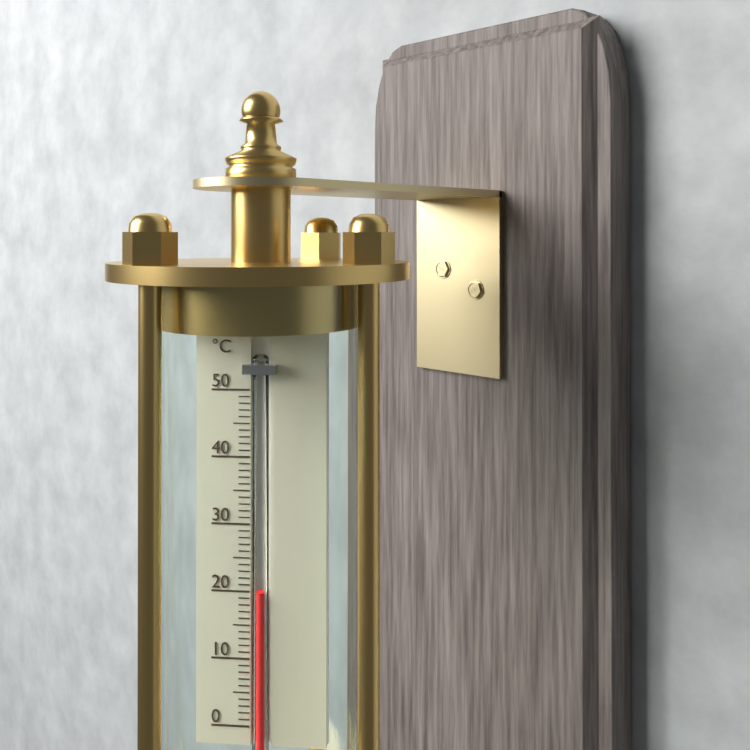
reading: 20 °C
